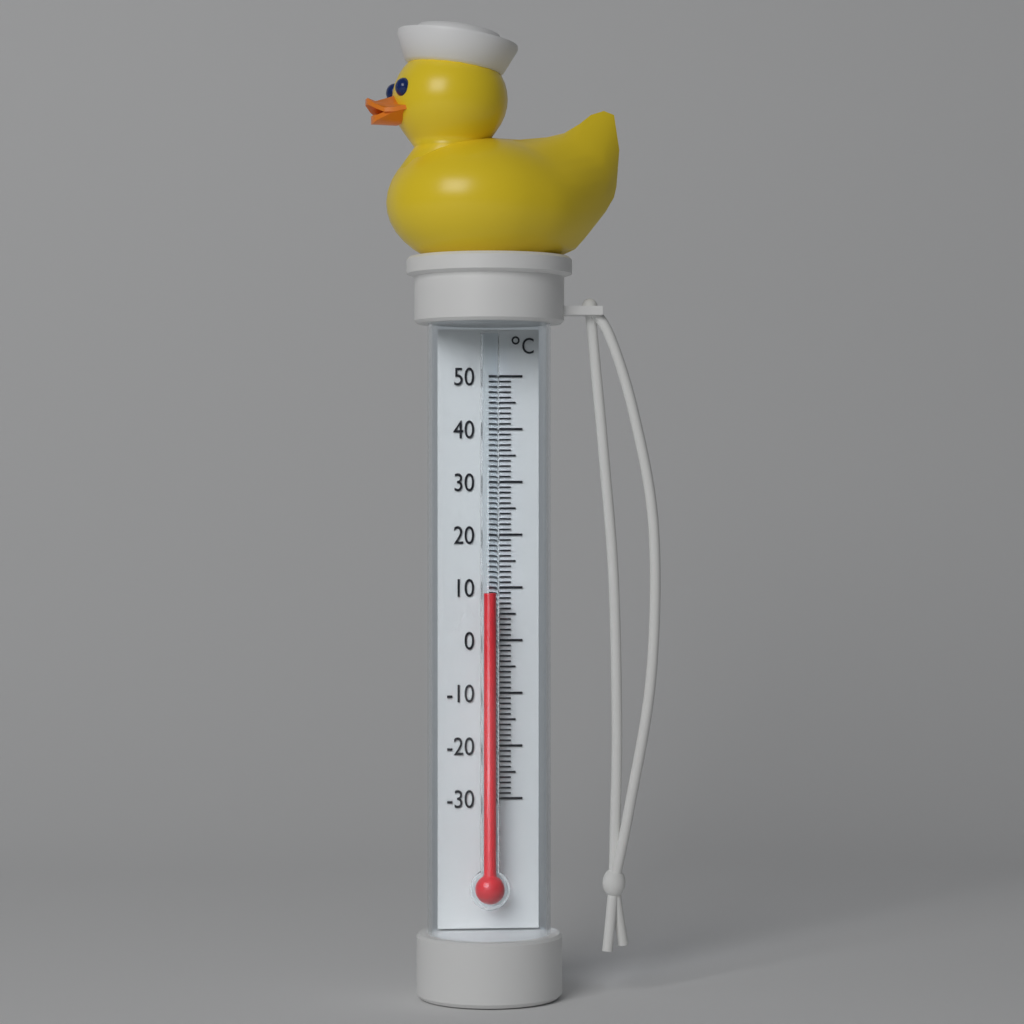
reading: 9 °C
